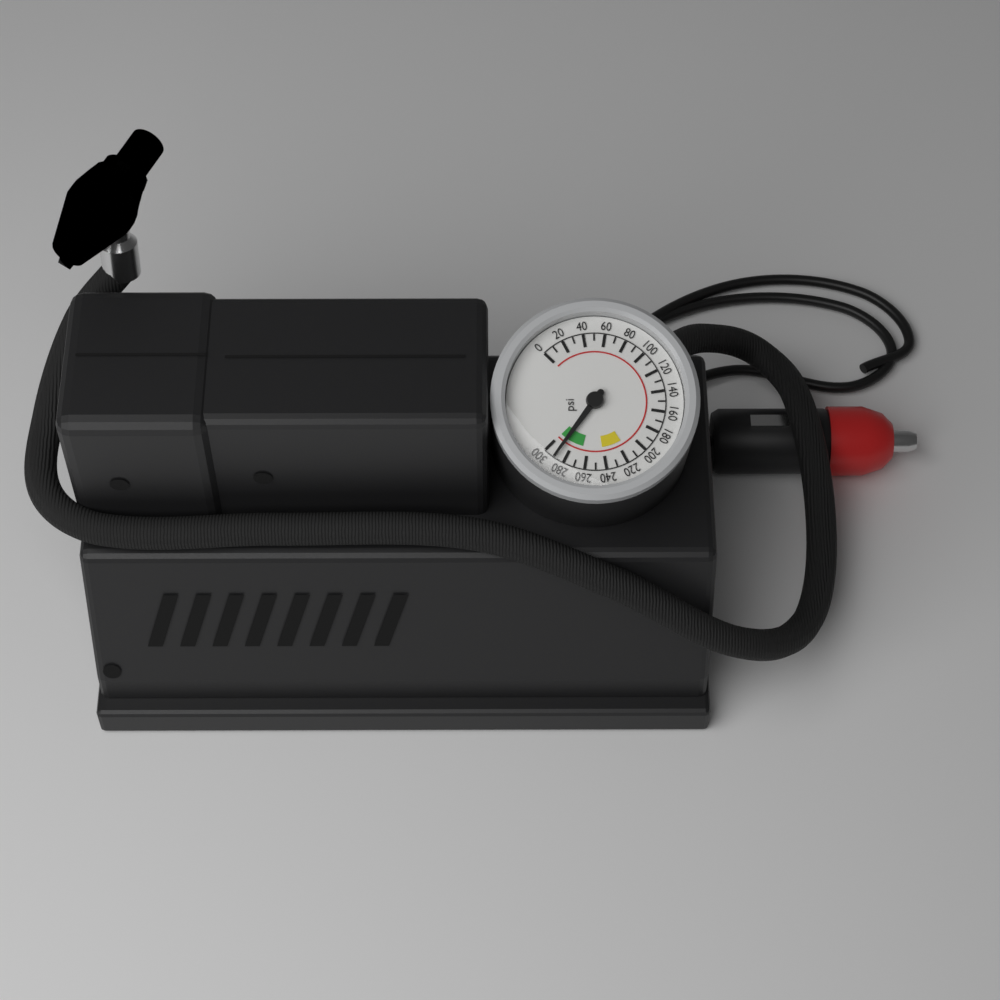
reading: 290 psi
